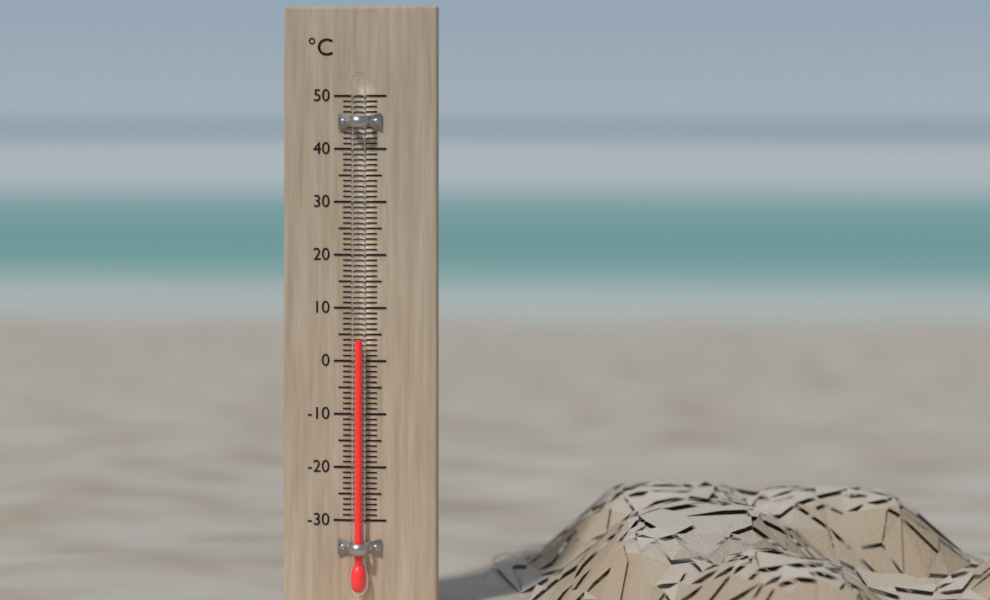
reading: 4 °C
